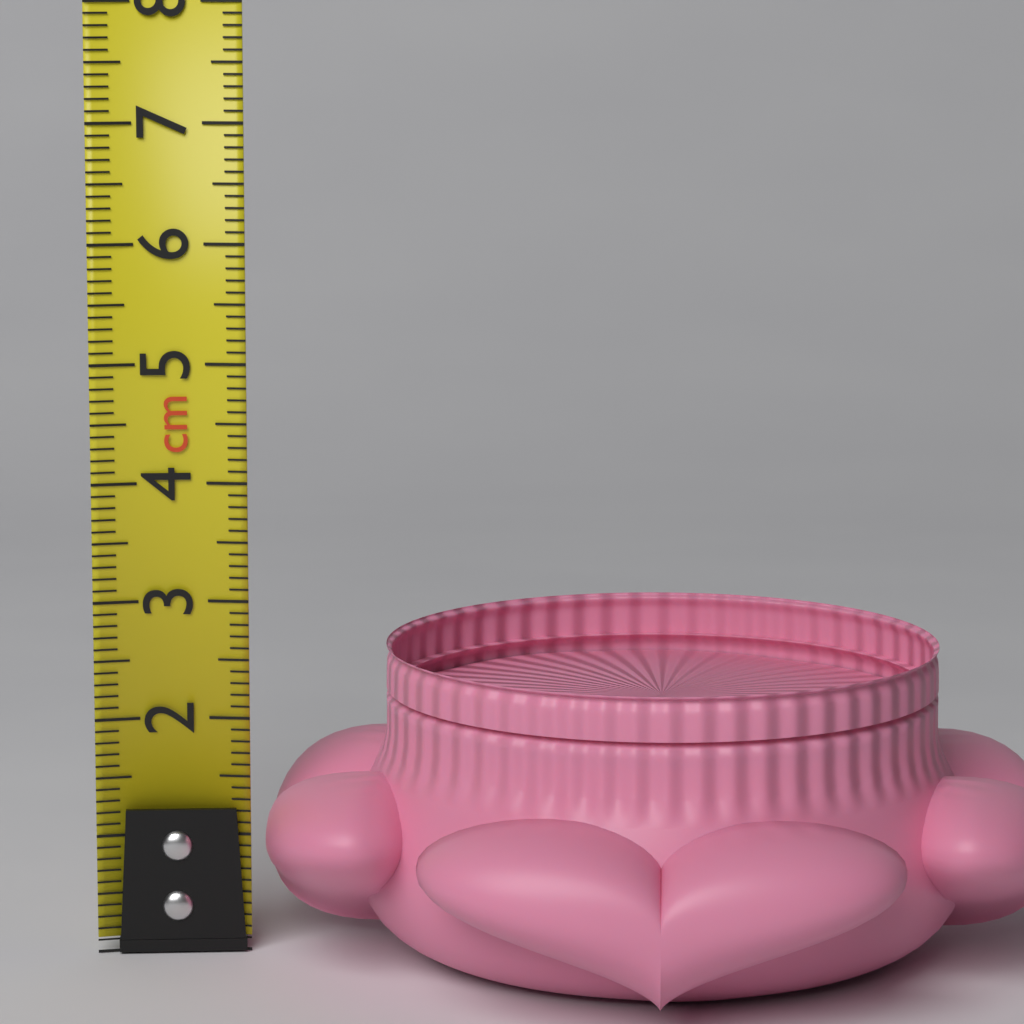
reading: 2.6 cm
